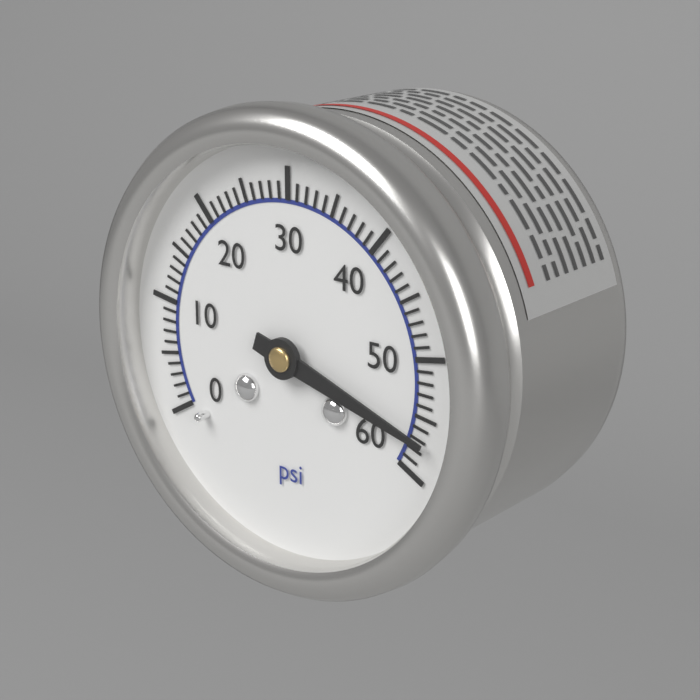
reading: 57 psi
